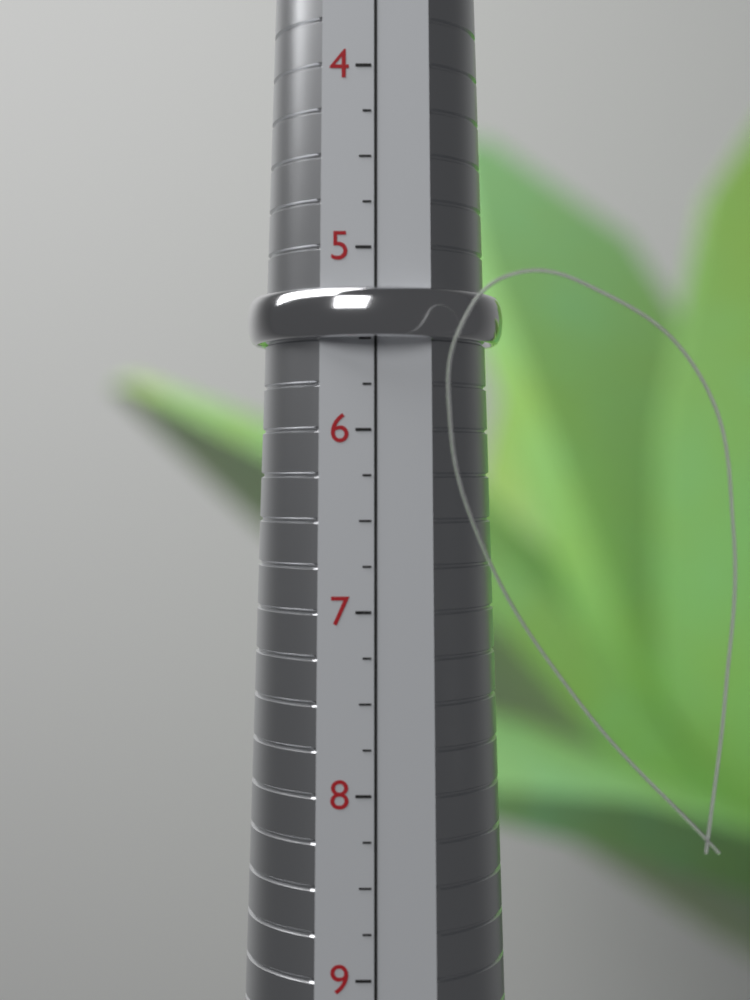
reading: 5.50 (no unit)
